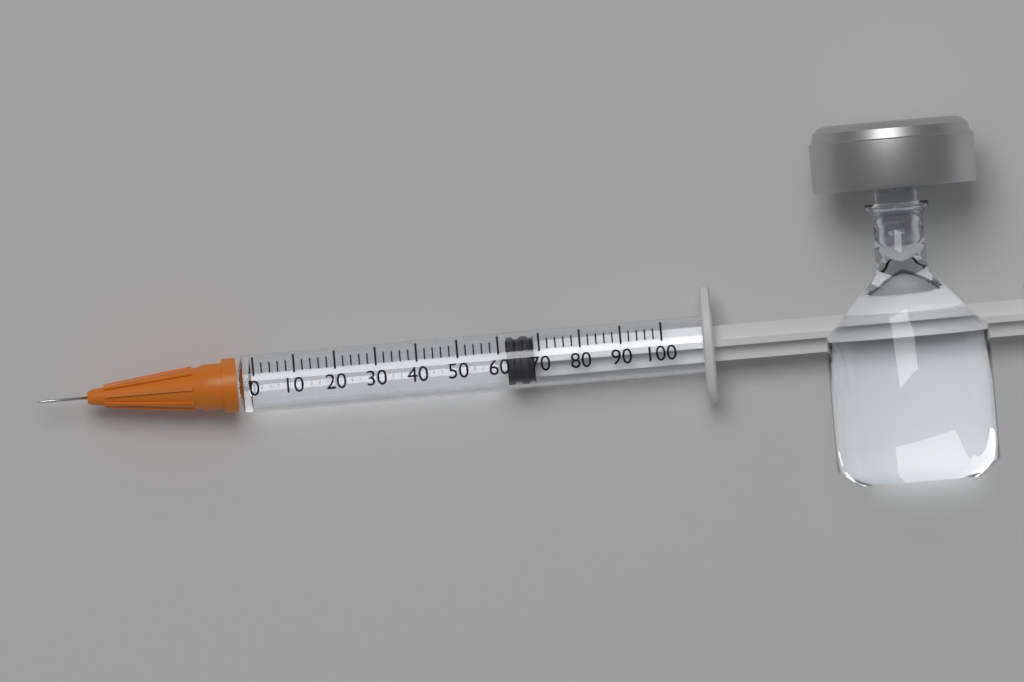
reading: 62 (no unit)
